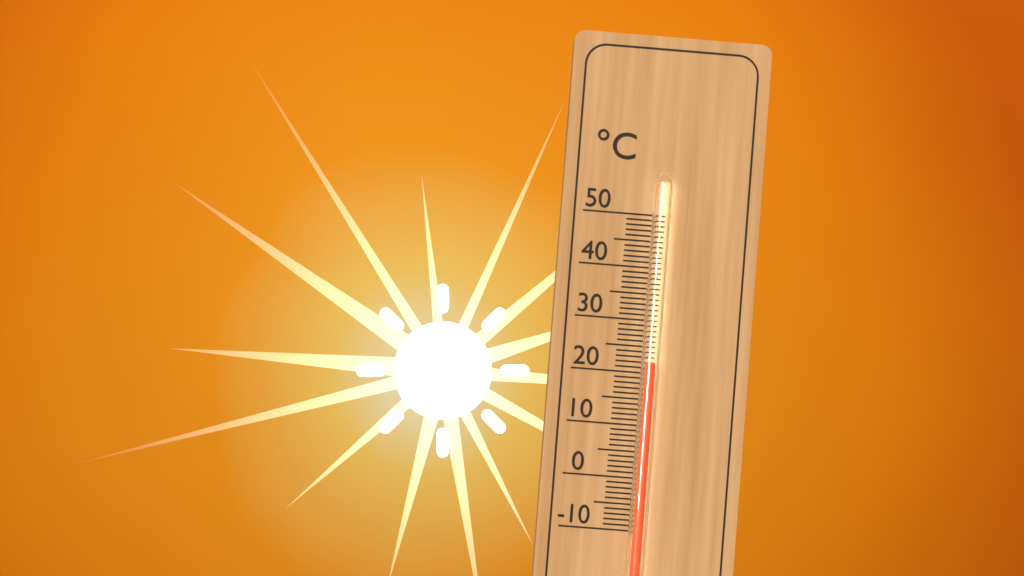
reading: 22 °C
